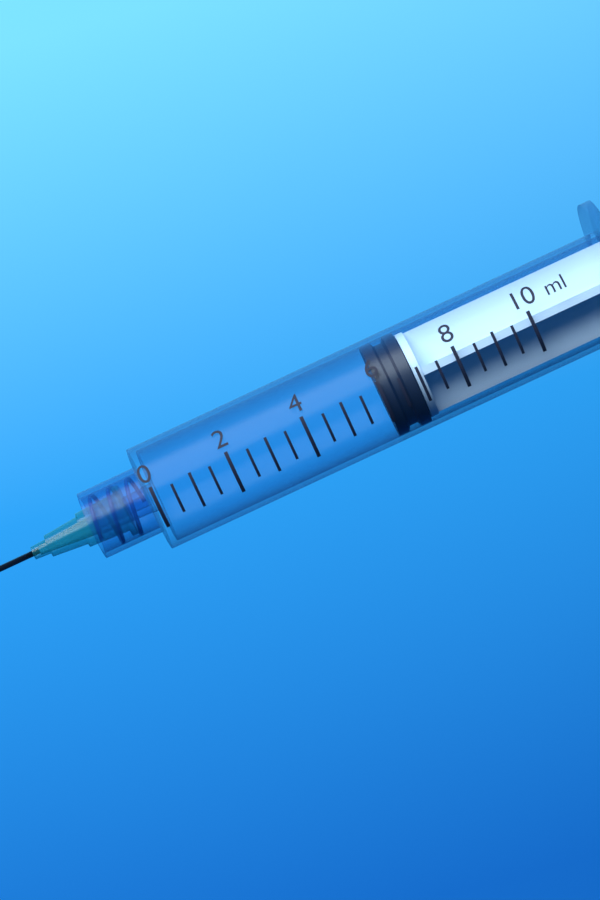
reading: 6.0 ml
